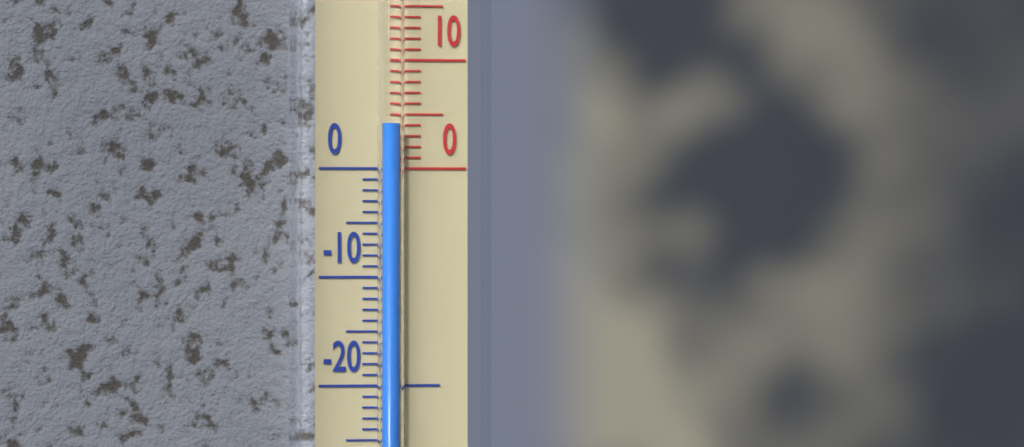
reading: 4 °C
